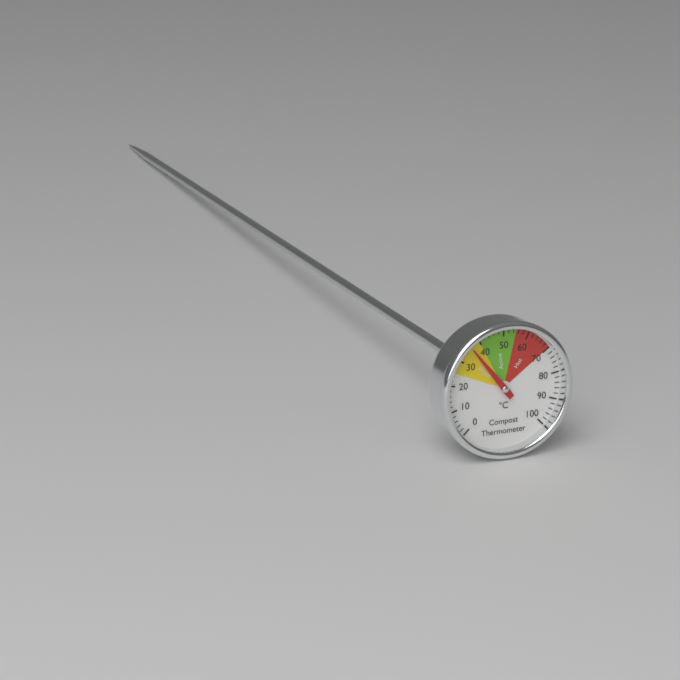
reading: 36 °C
